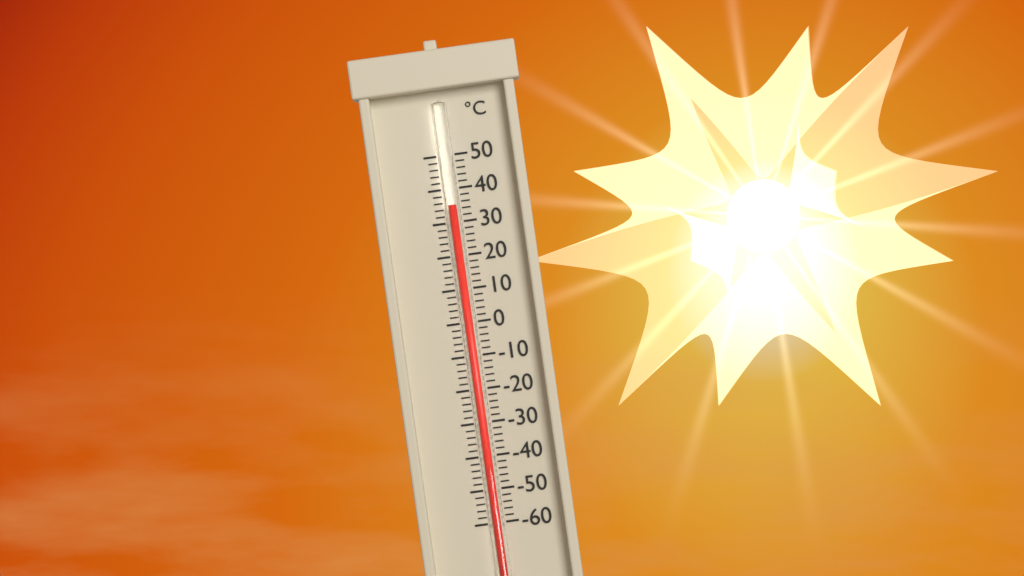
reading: 35 °C
